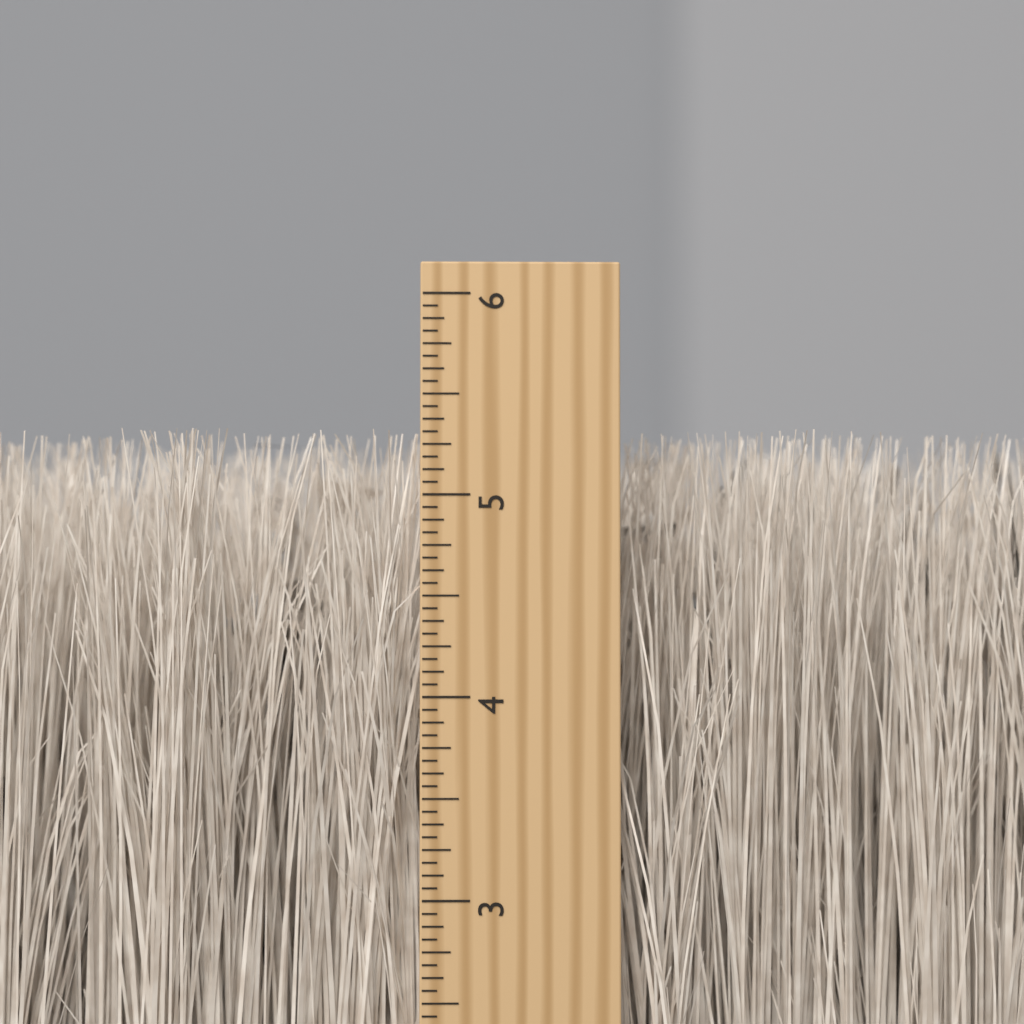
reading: 5.3125 inch
